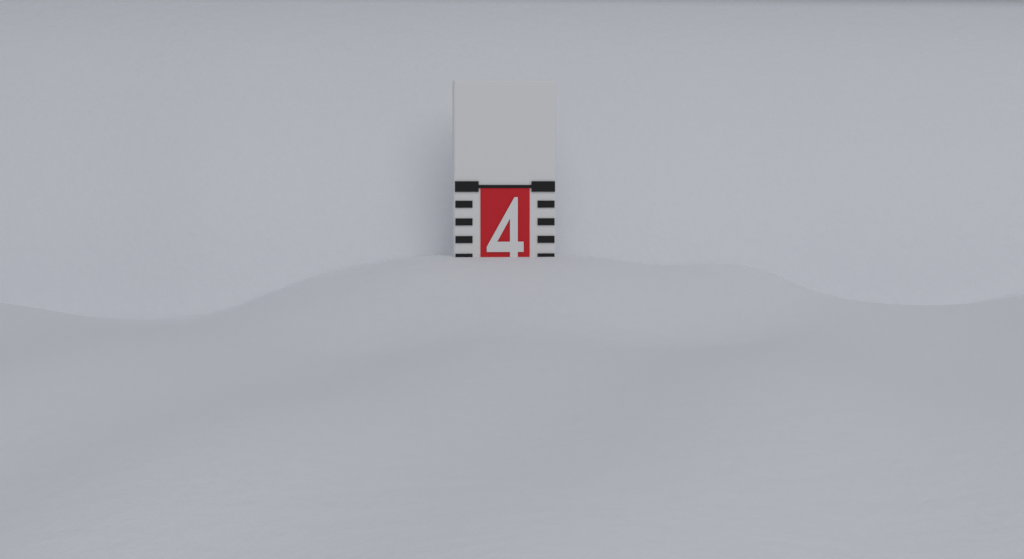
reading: 3.6 (no unit)
